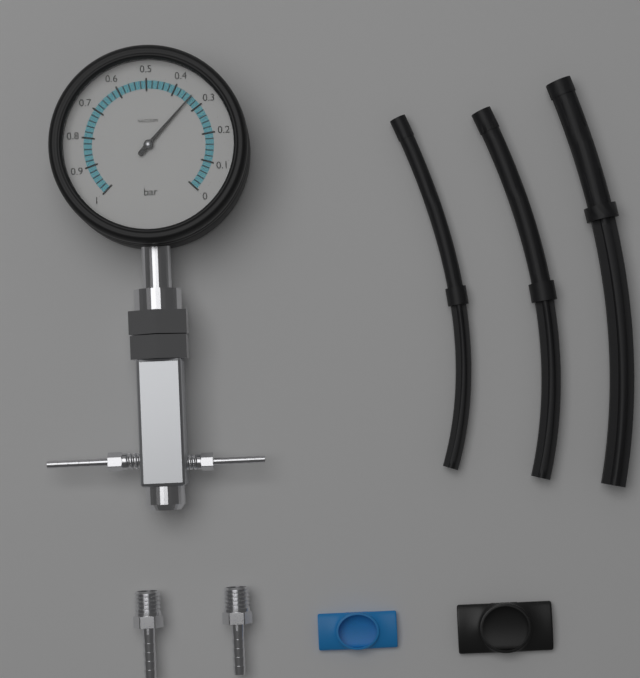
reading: 0.34 bar
